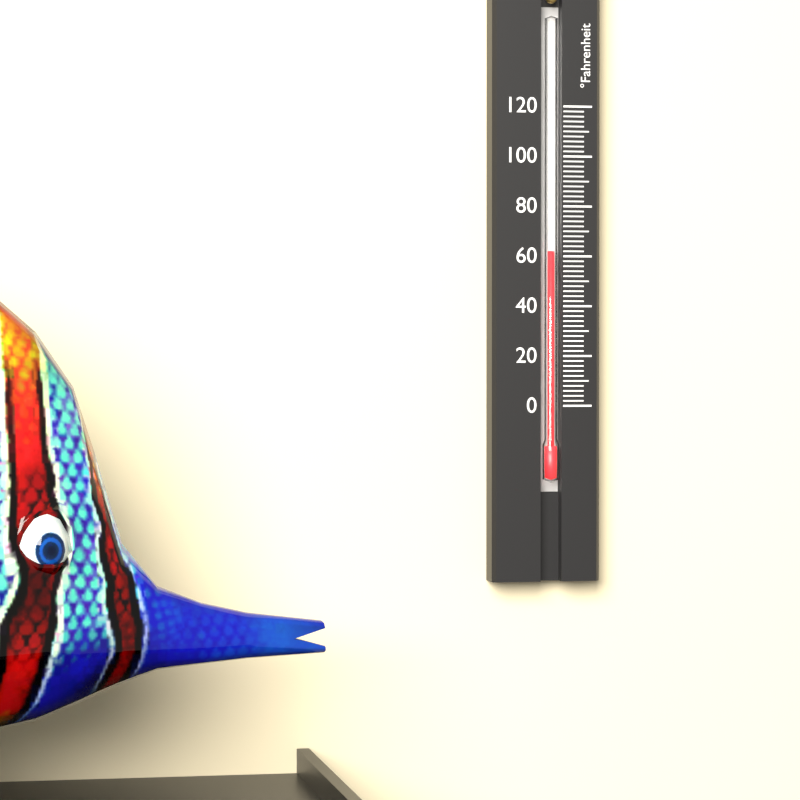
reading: 62 °F
